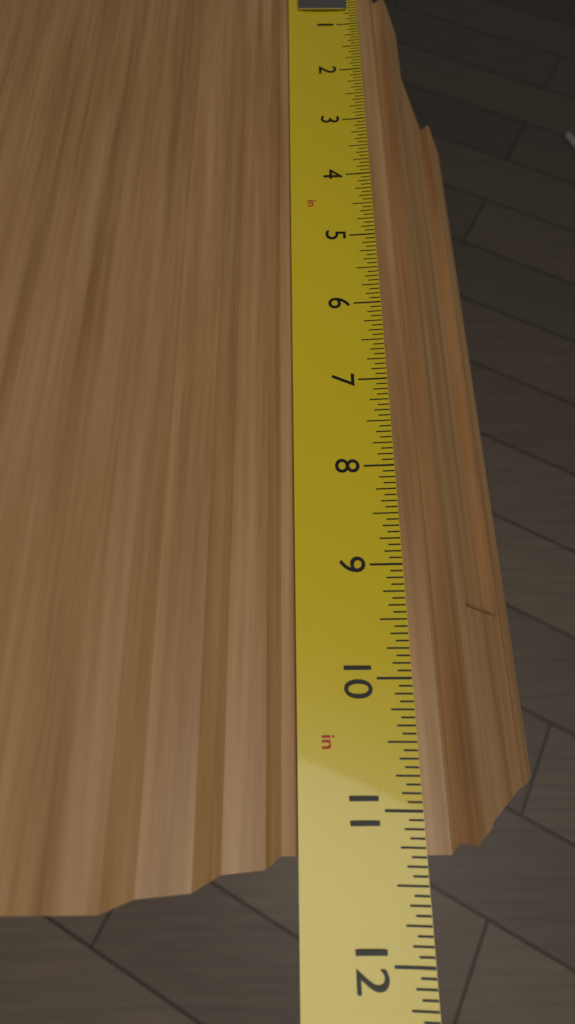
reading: 11.3125 in
